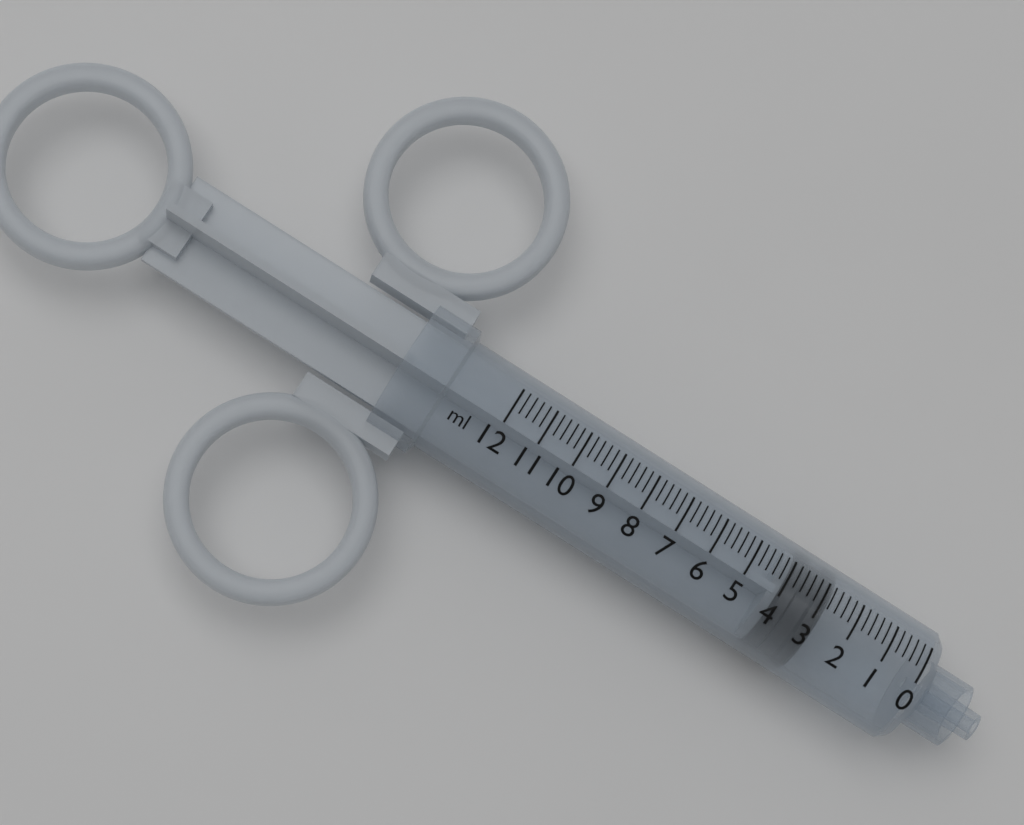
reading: 2.8 ml
